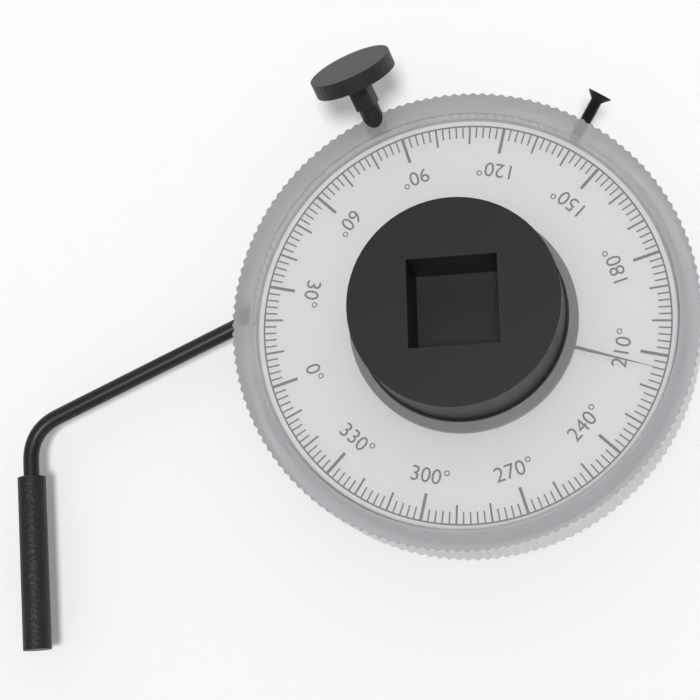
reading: 214 °
